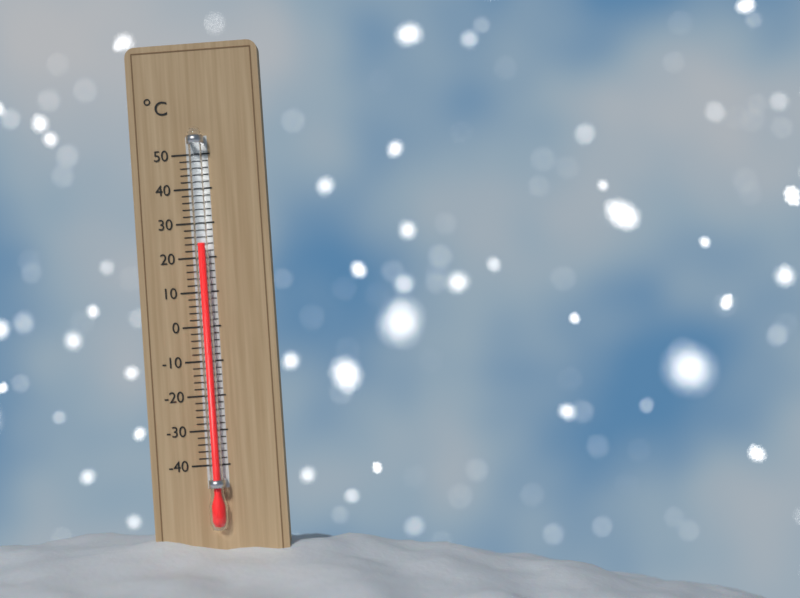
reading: 24 °C
